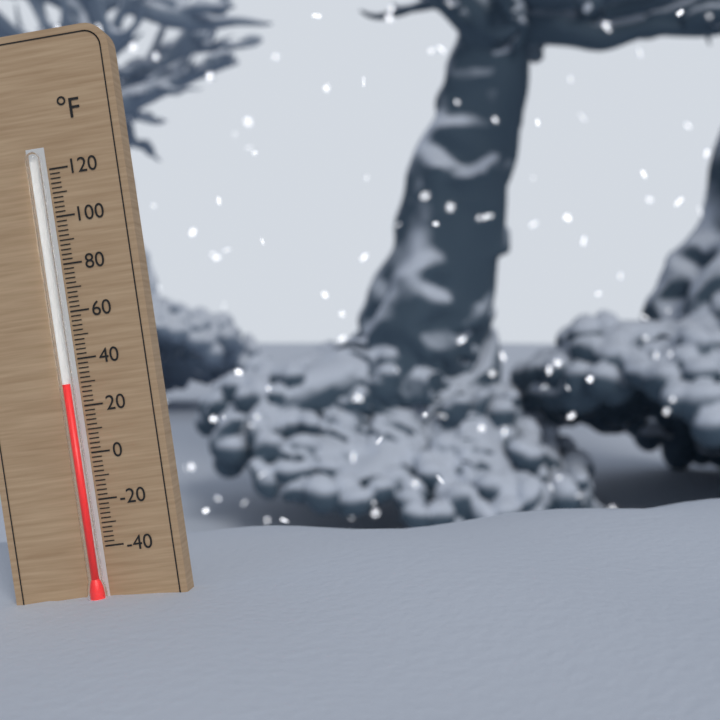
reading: 30 °F
